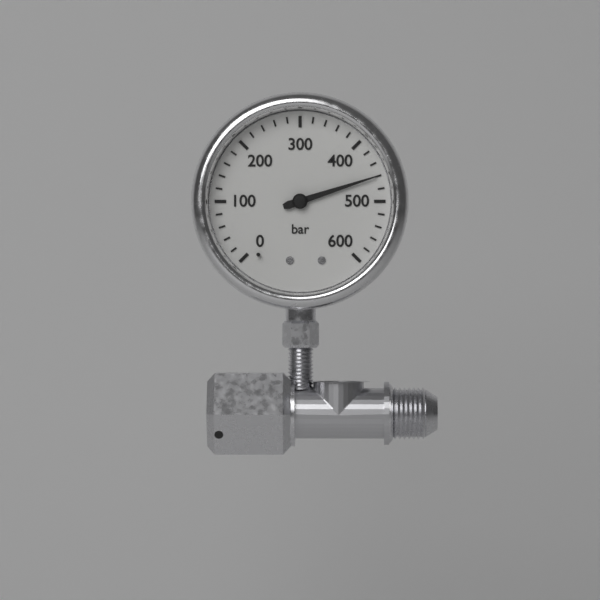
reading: 460 bar
